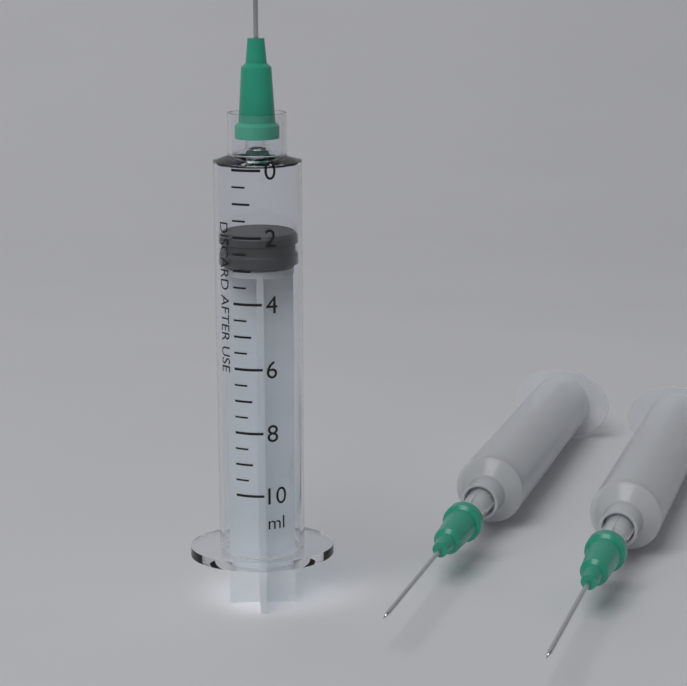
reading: 2.0 ml
